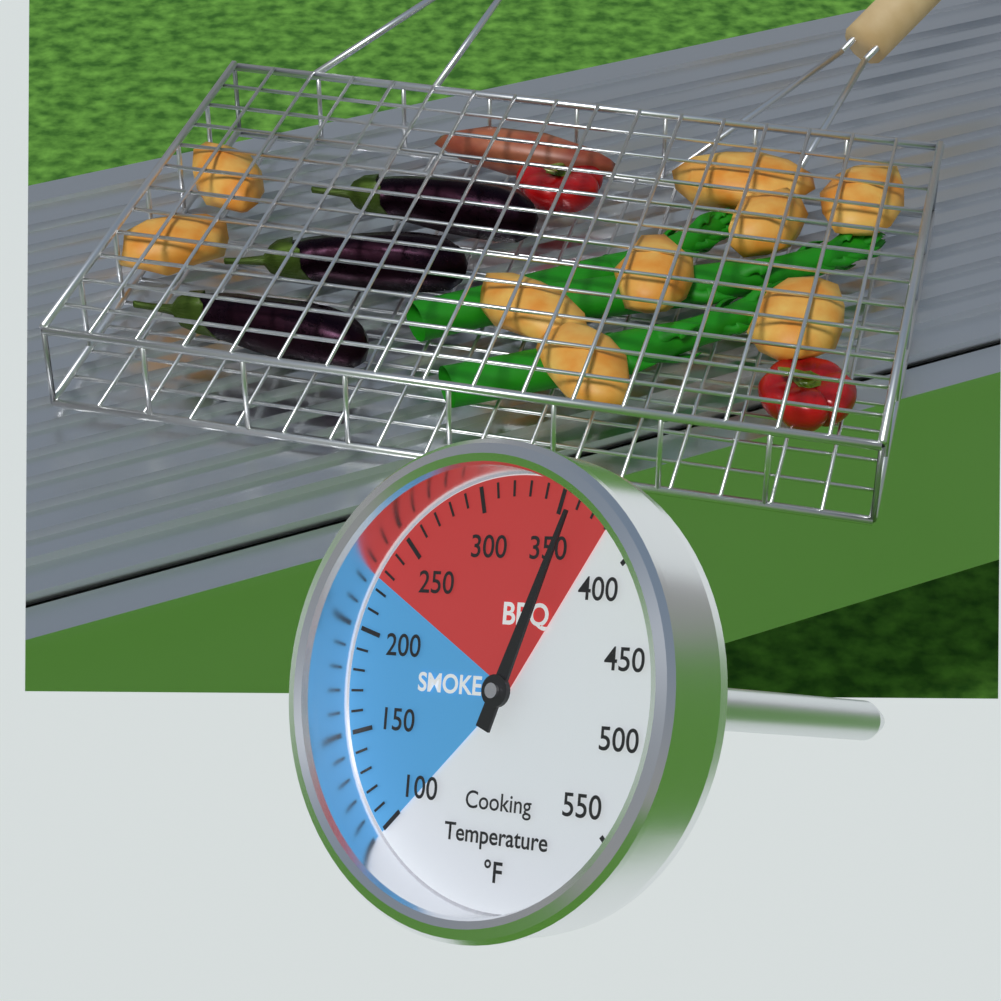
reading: 360 °F
